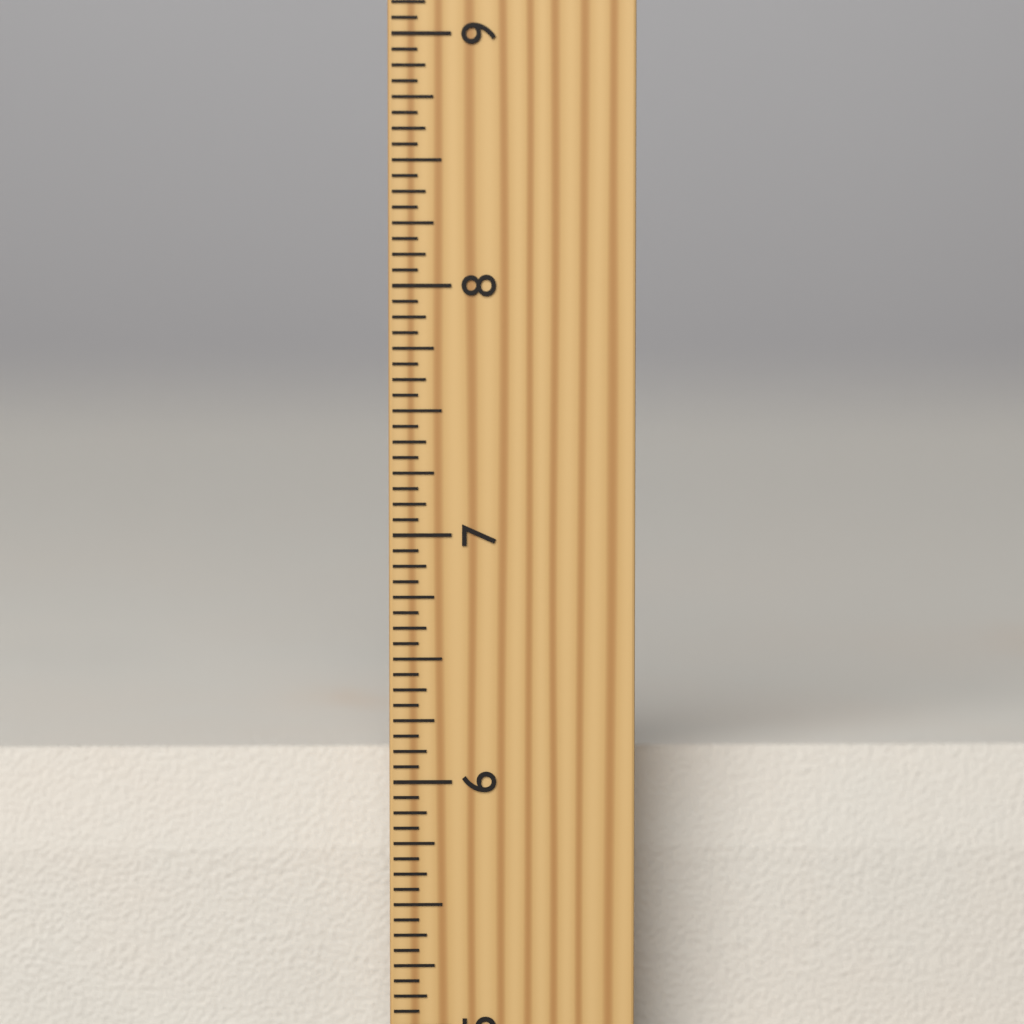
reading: 6.0625 inch
